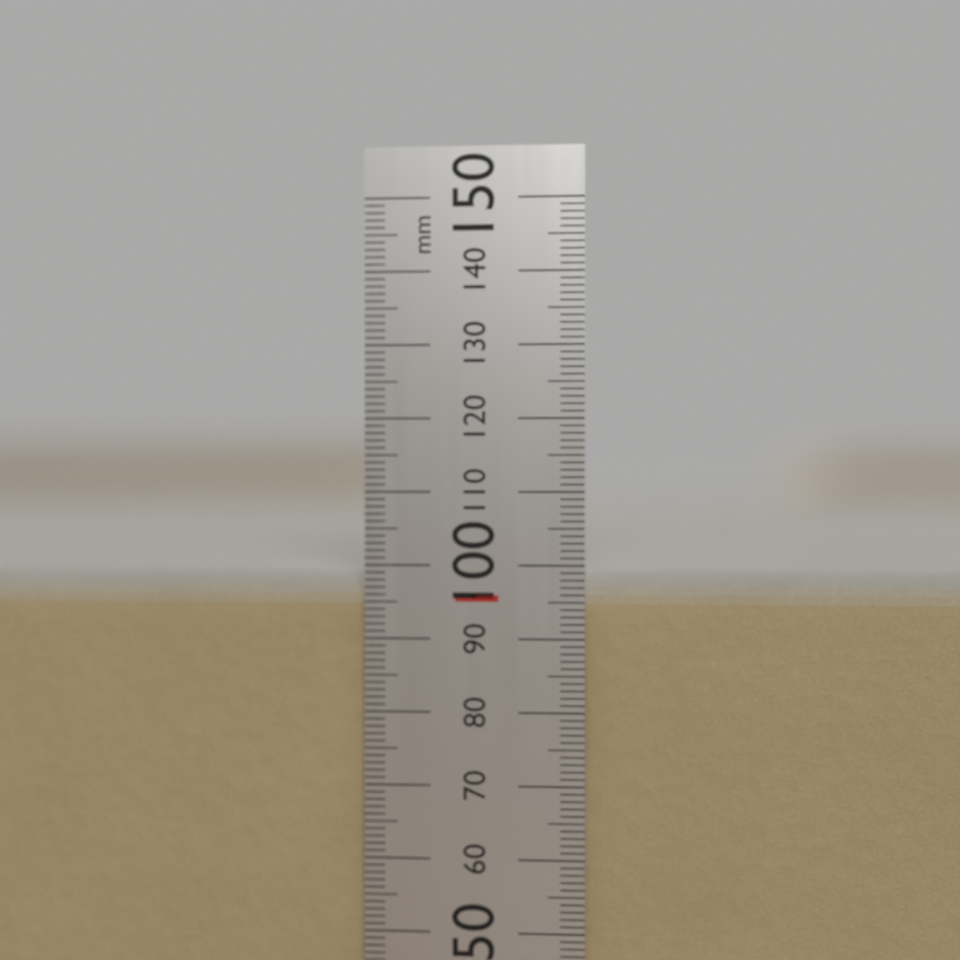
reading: 99 mm
